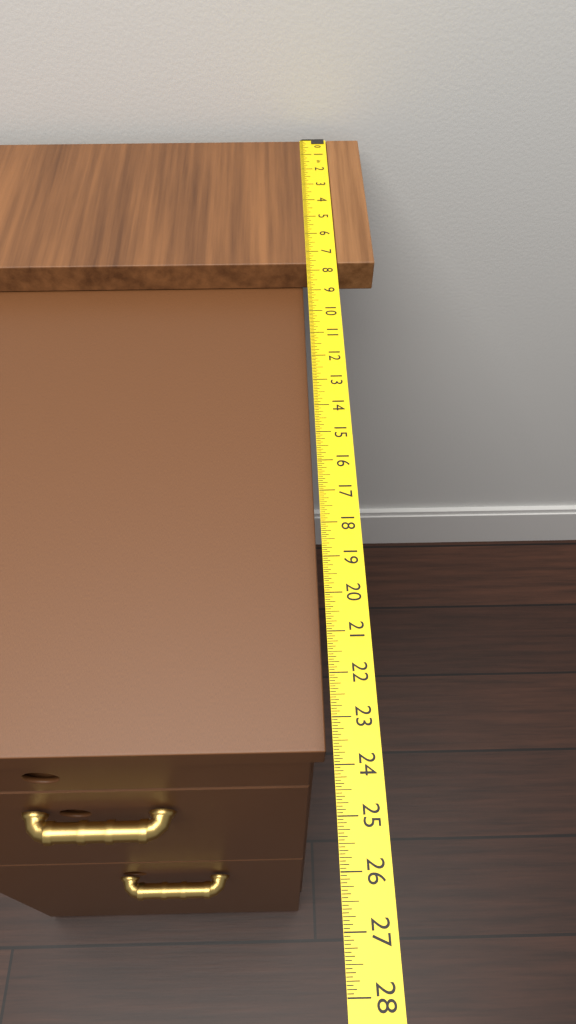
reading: 7.6250 in
